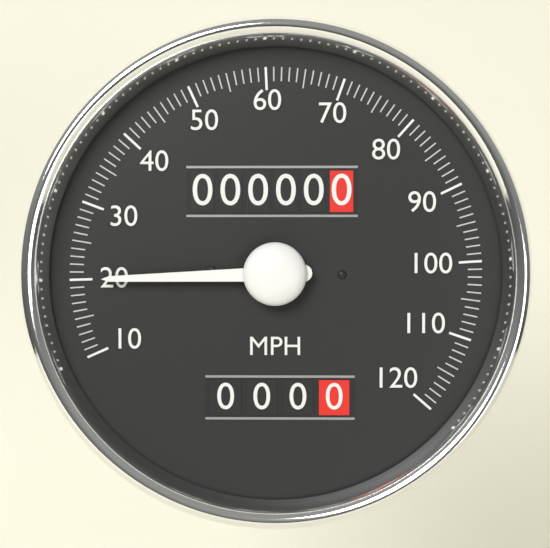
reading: 20 MPH
